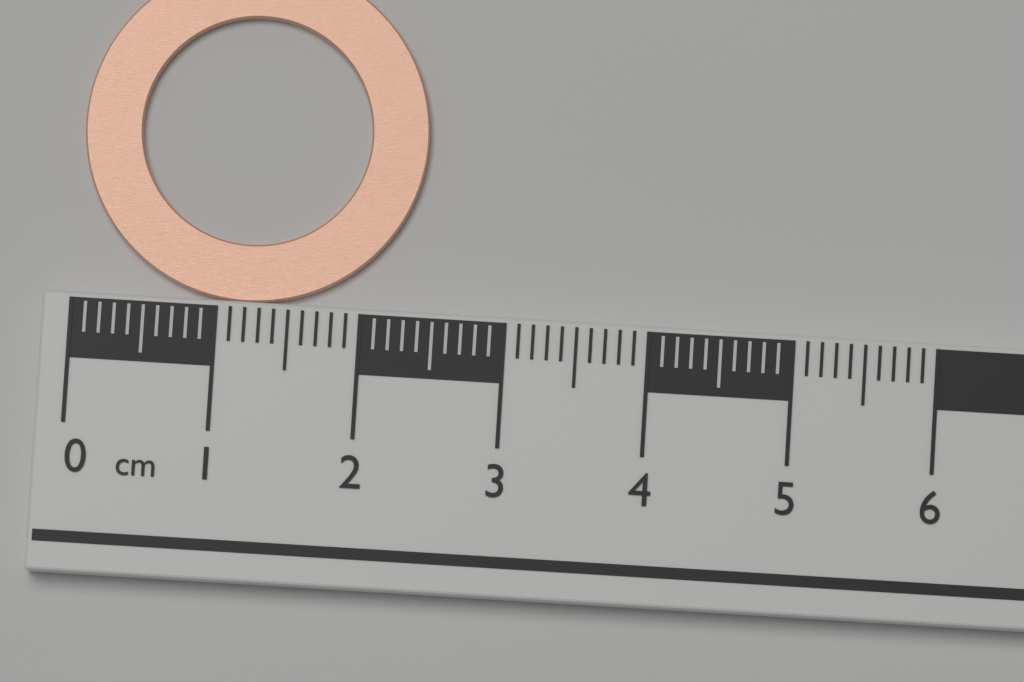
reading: 2.4 cm
